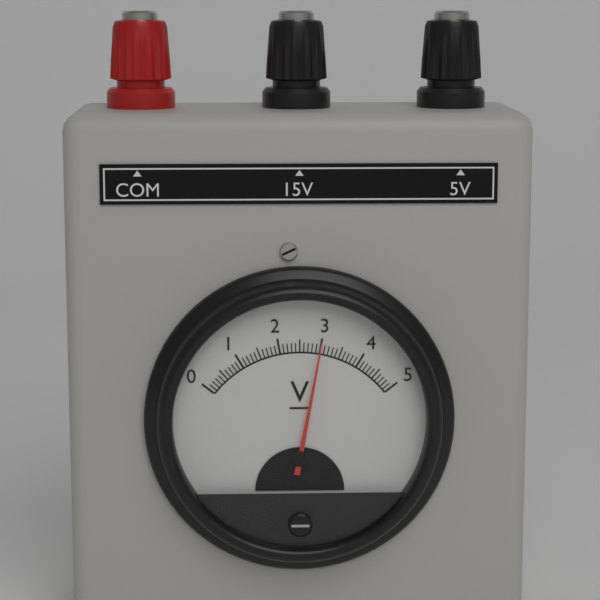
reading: 3.0 V
